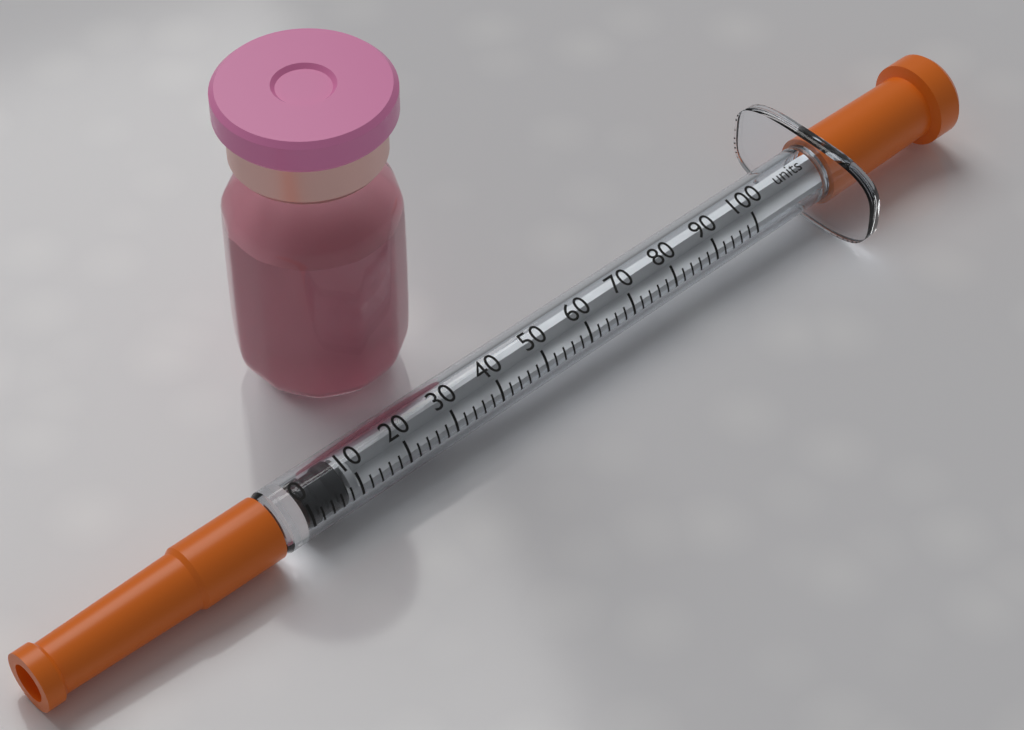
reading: 0 units
